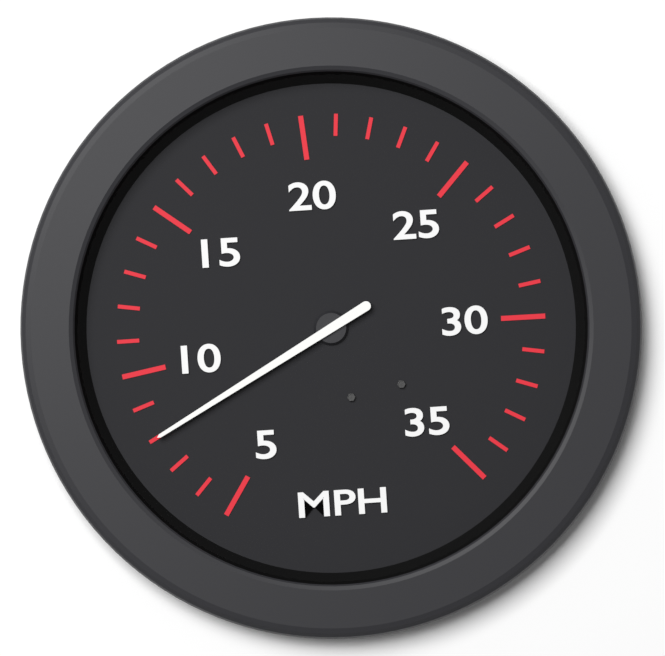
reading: 8 MPH
